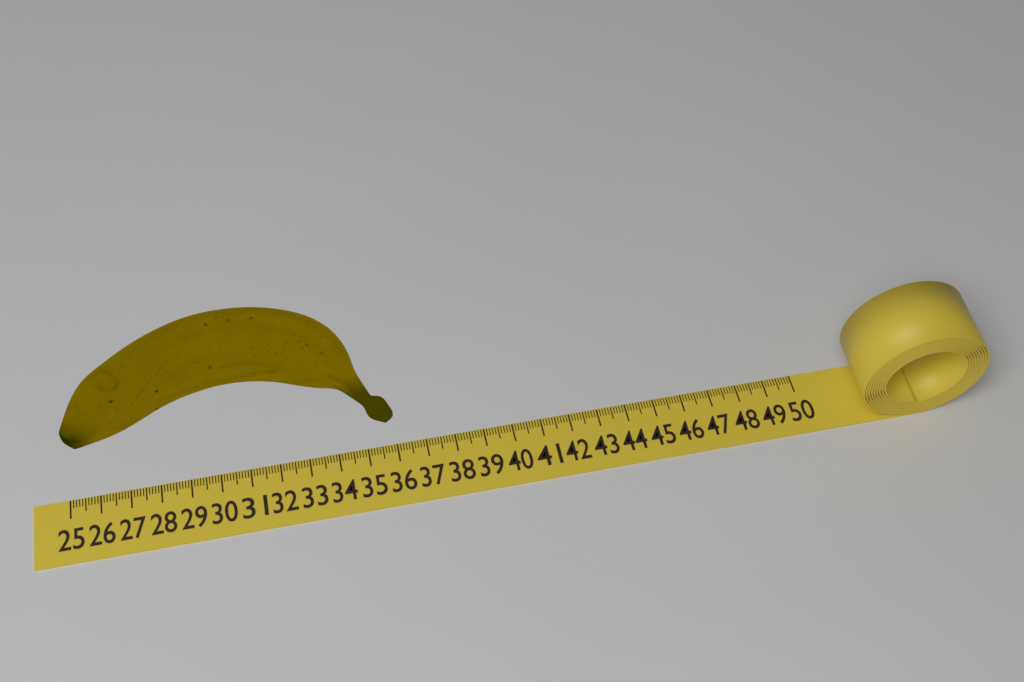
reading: 36.0 (no unit)
